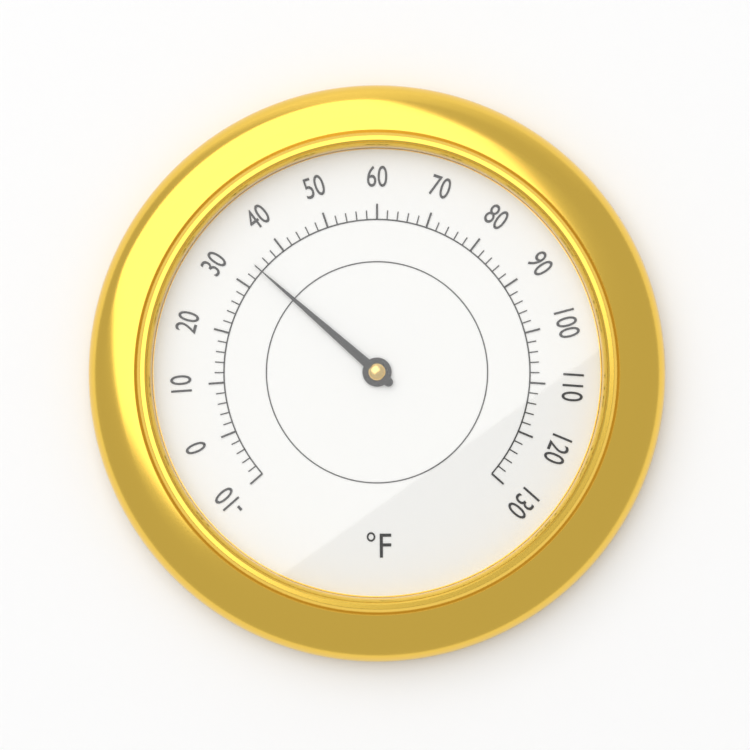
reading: 34 °F
